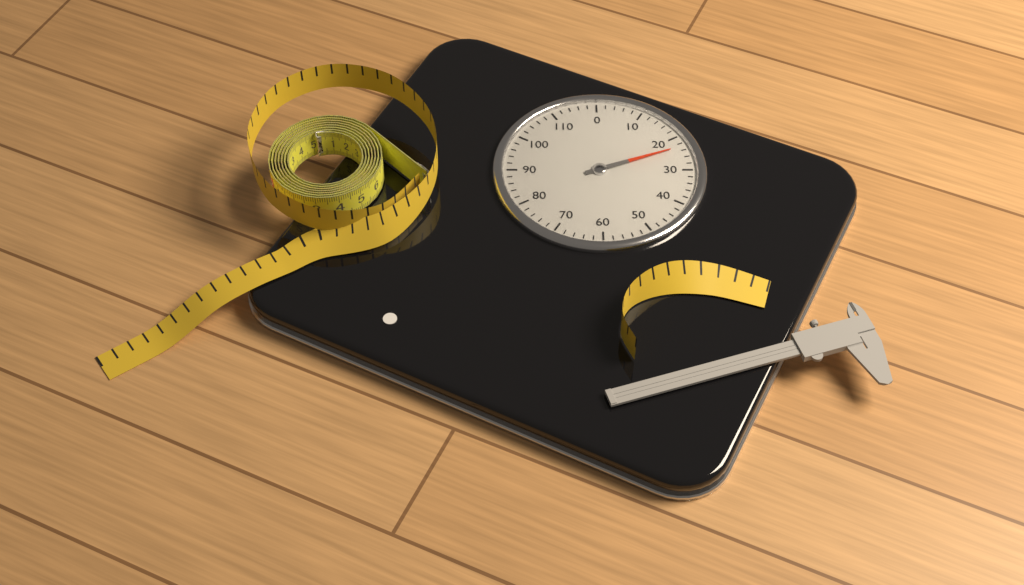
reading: 23 (no unit)
